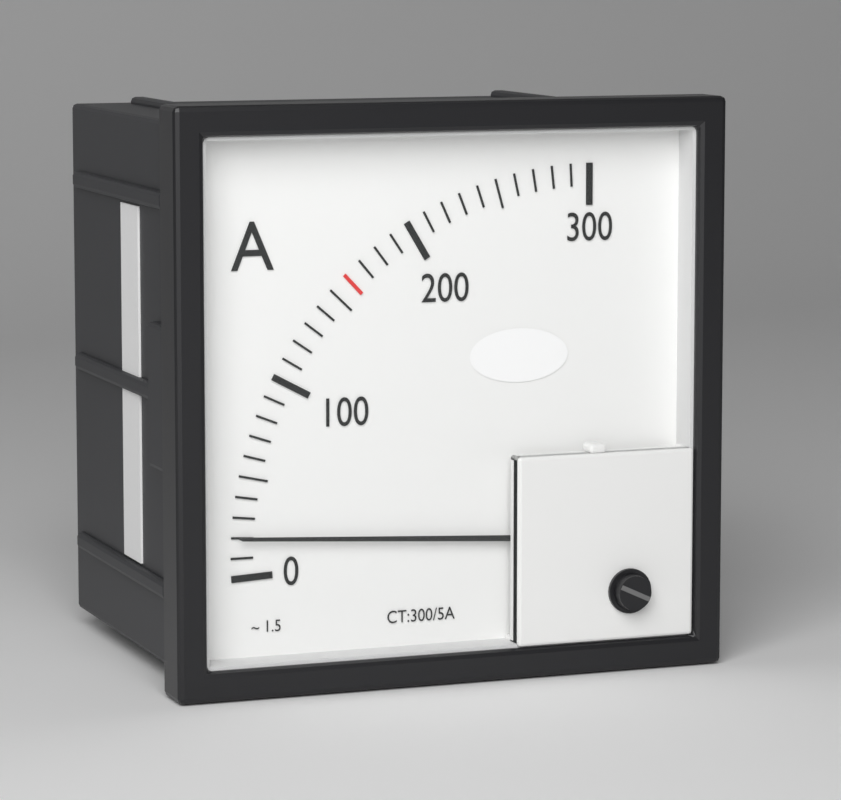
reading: 20 A
